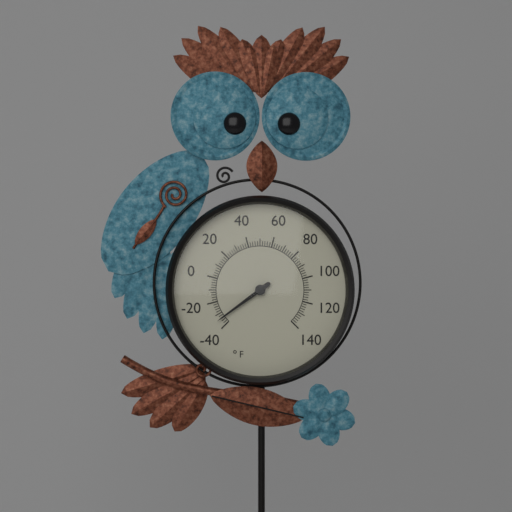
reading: -34 °F
